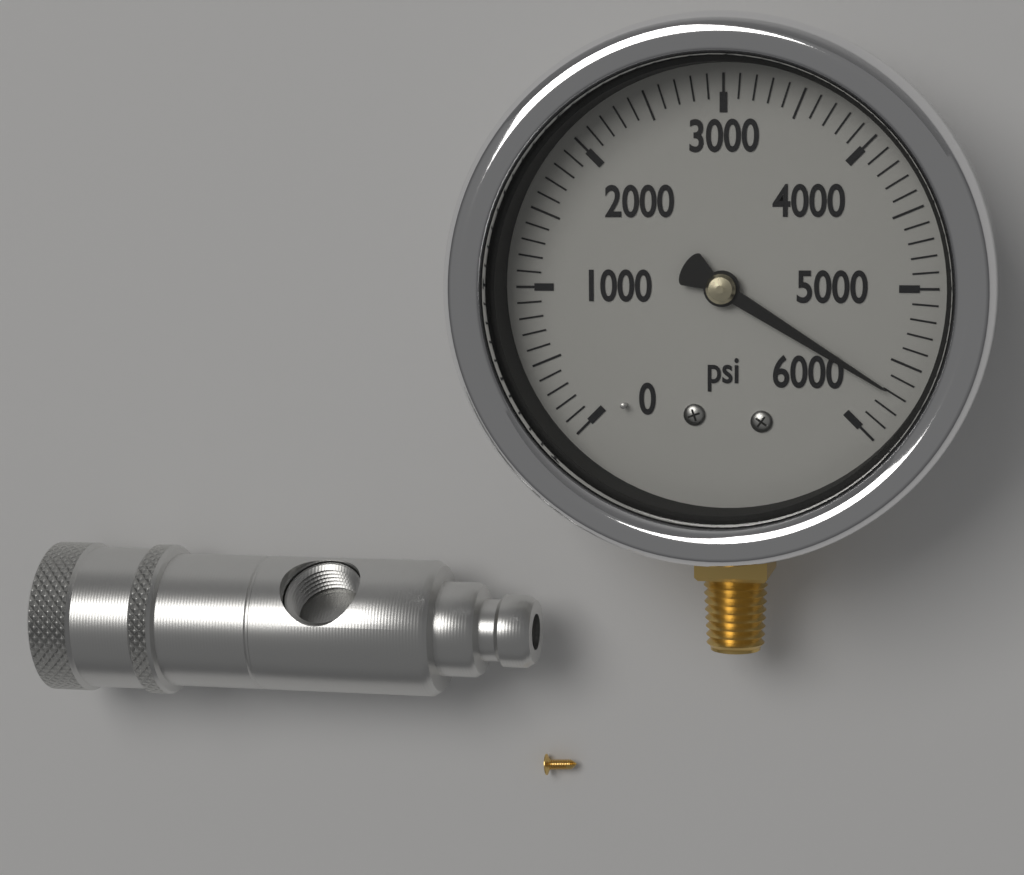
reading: 5700 psi
